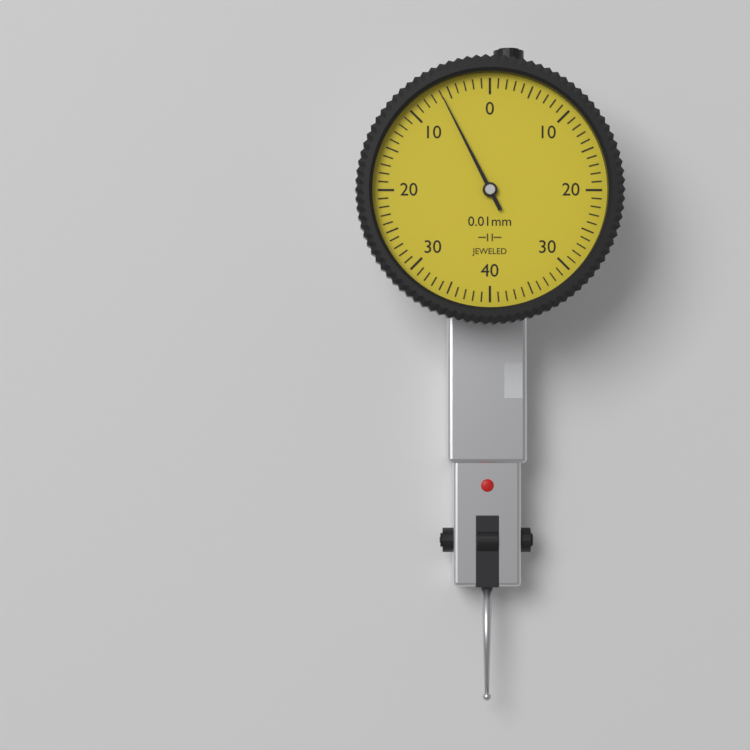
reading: 0.06 mm
